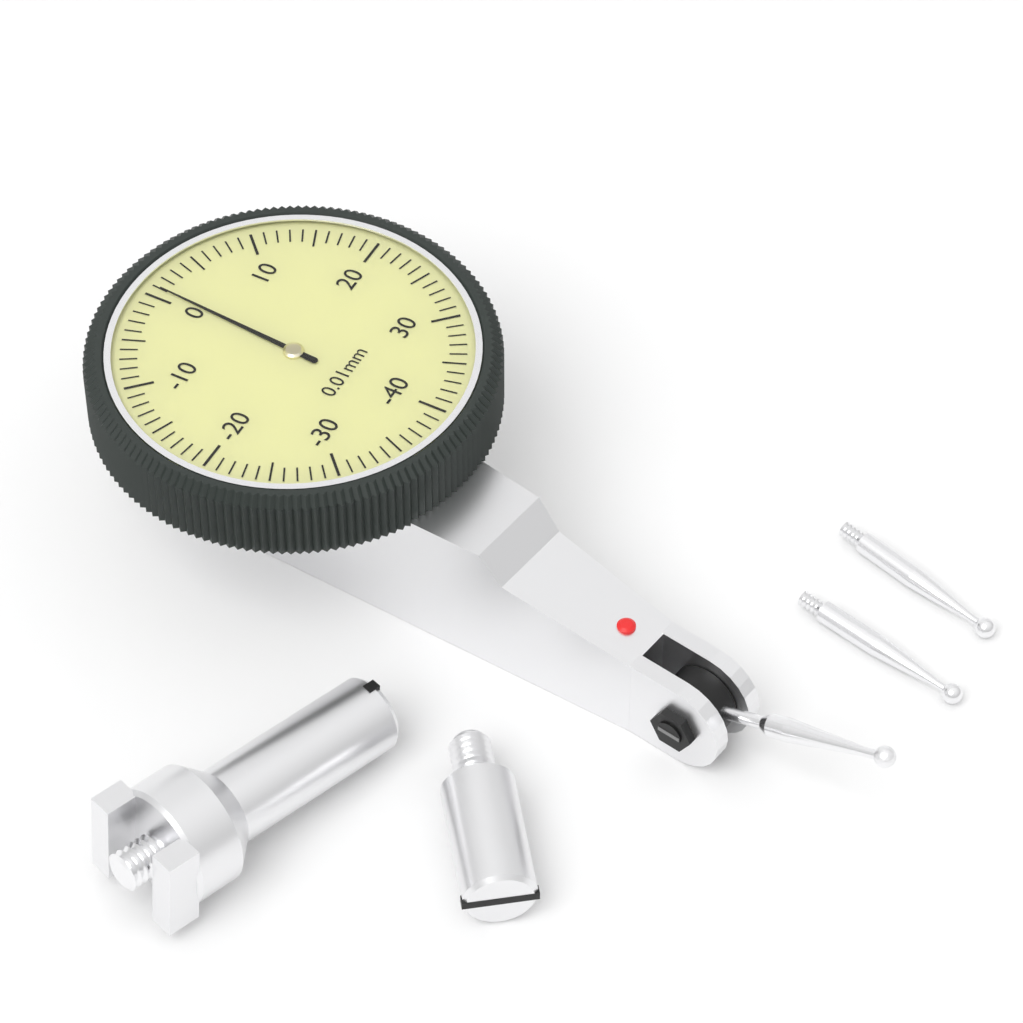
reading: 1 0.01mm
